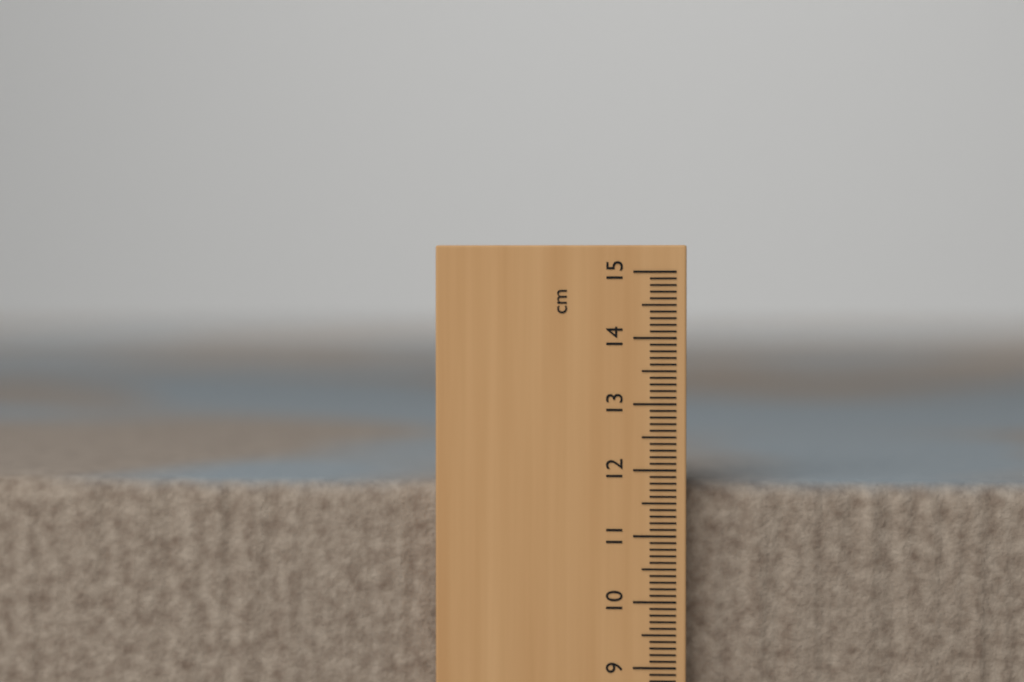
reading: 11.8 cm
